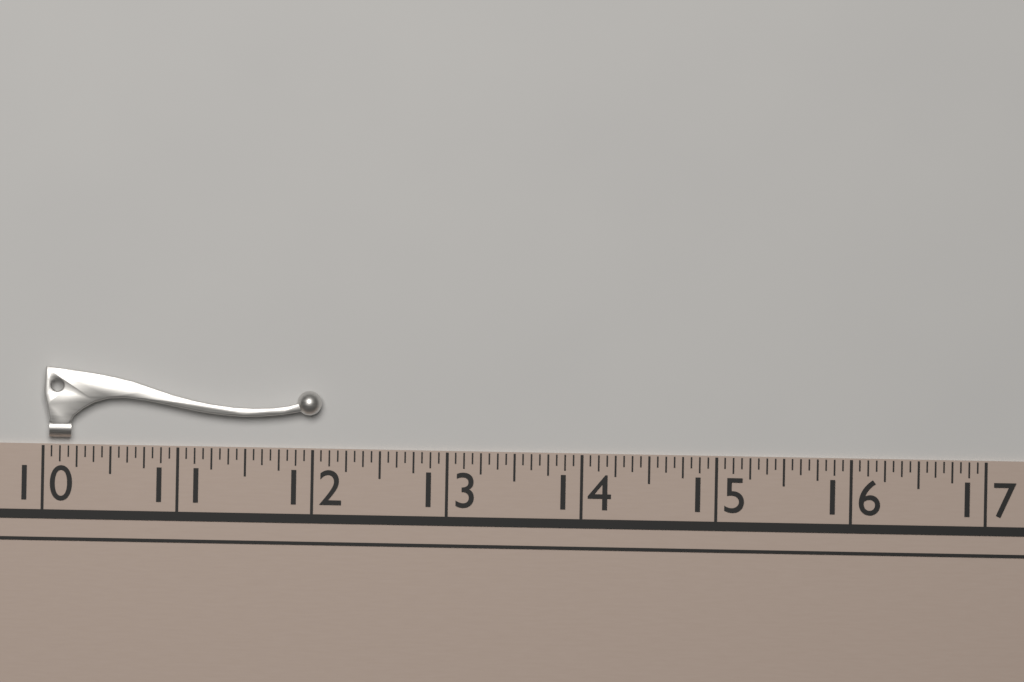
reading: 12.0625 (no unit)
